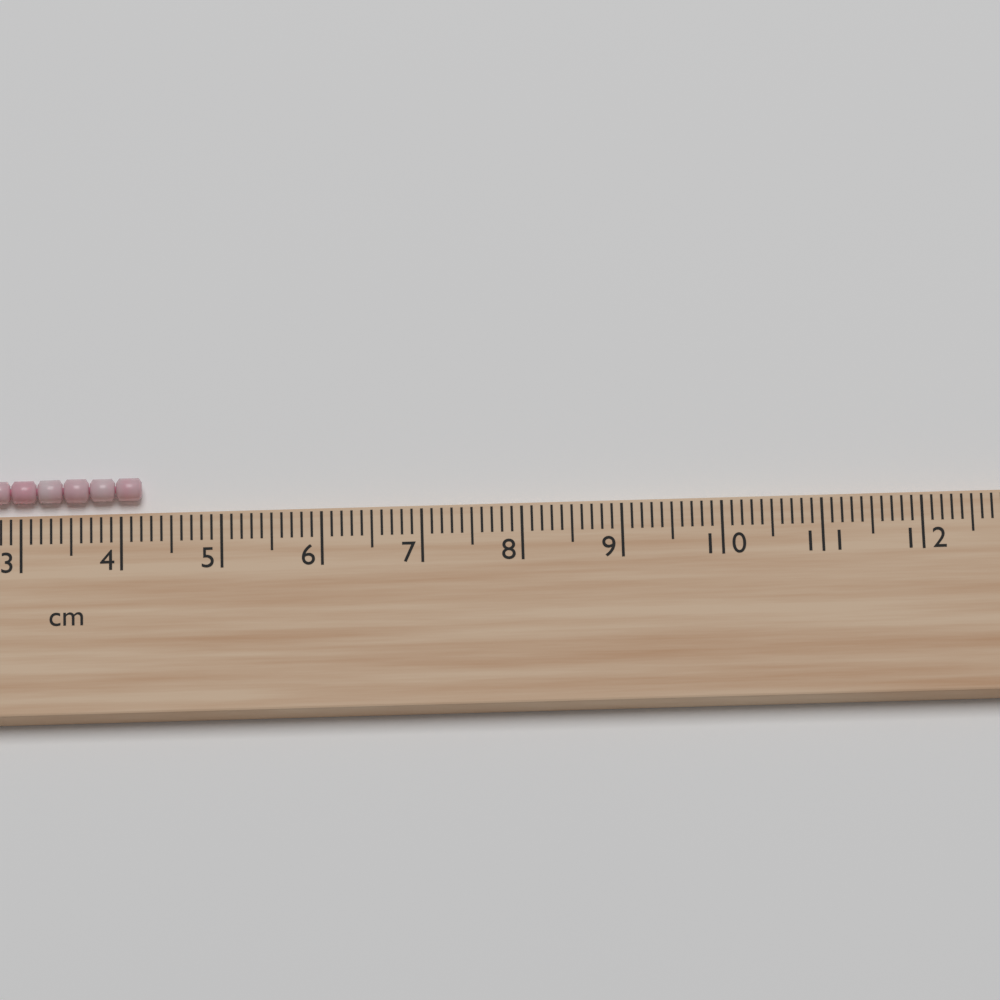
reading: 4.2 cm
